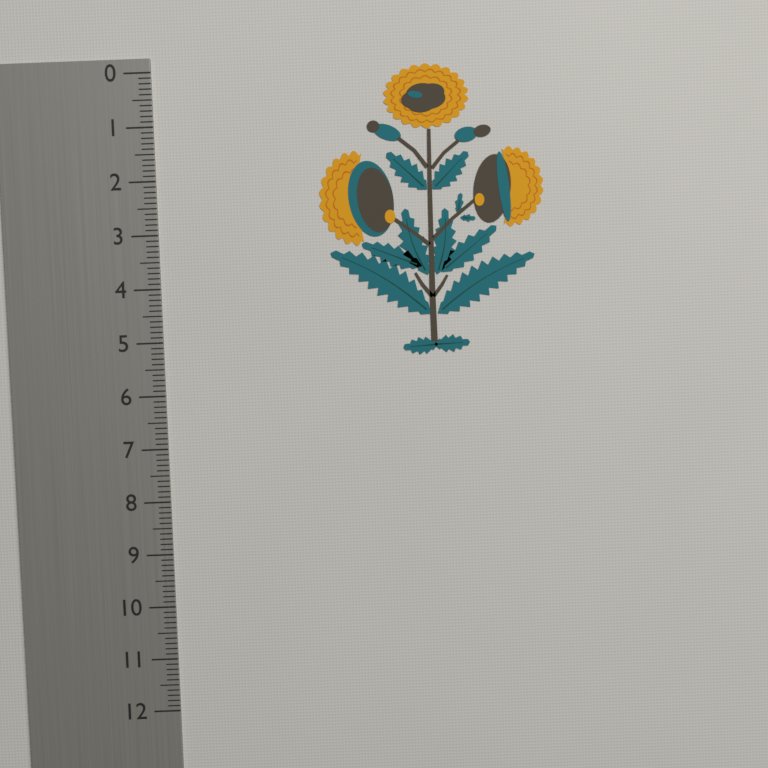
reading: 5.4 (no unit)
